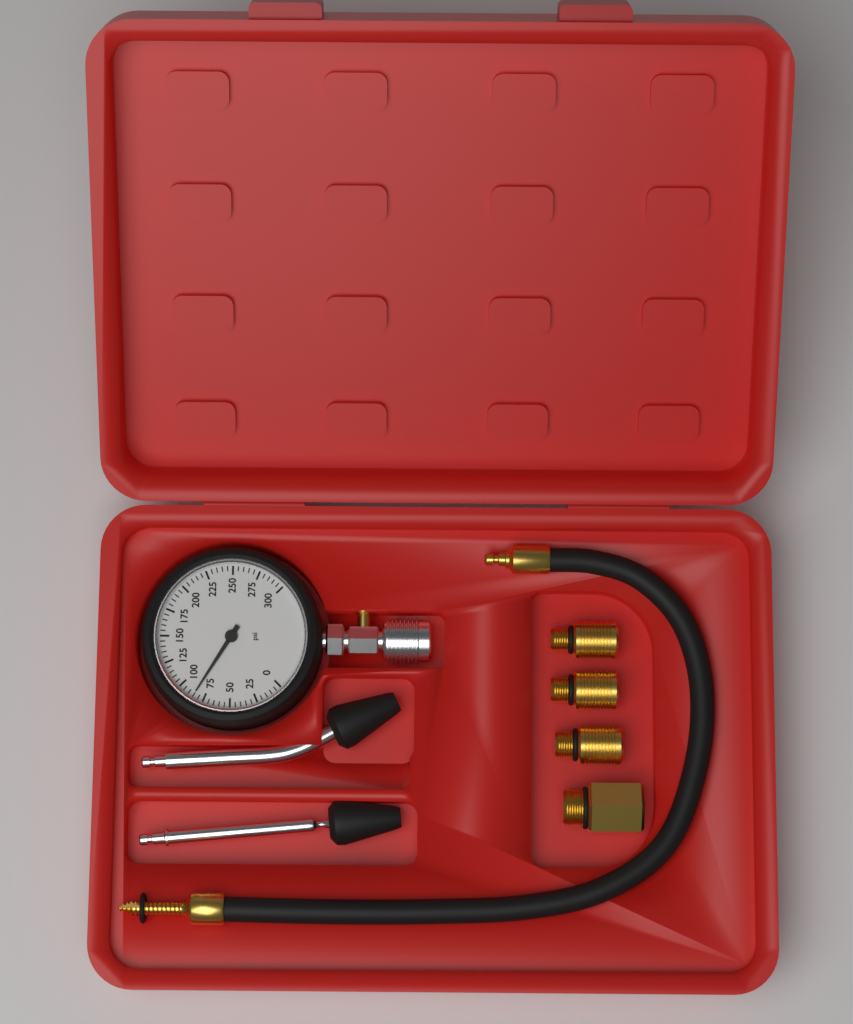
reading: 85 psi
